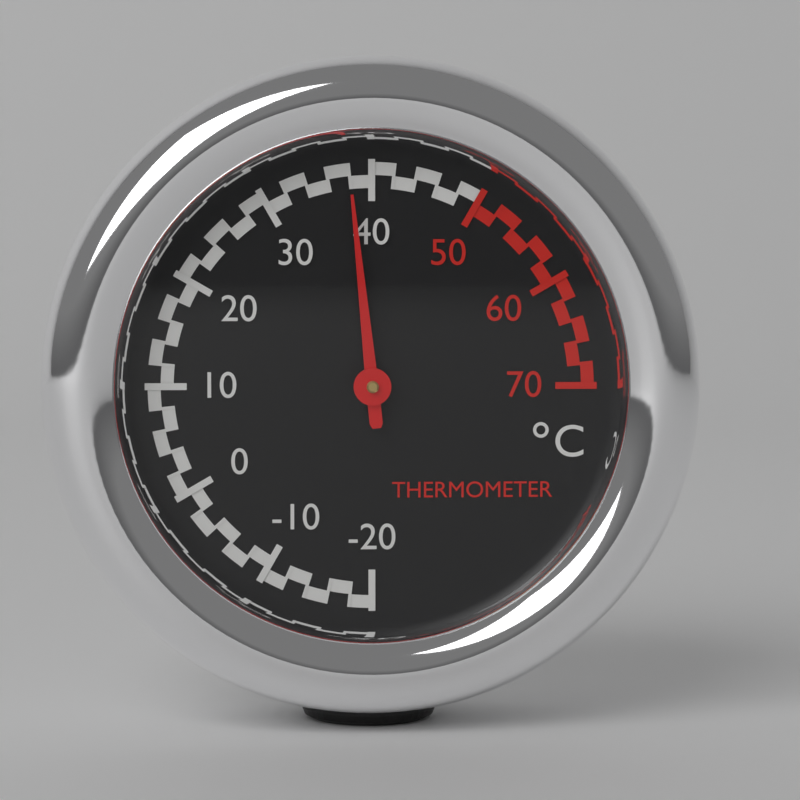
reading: 38 °C
